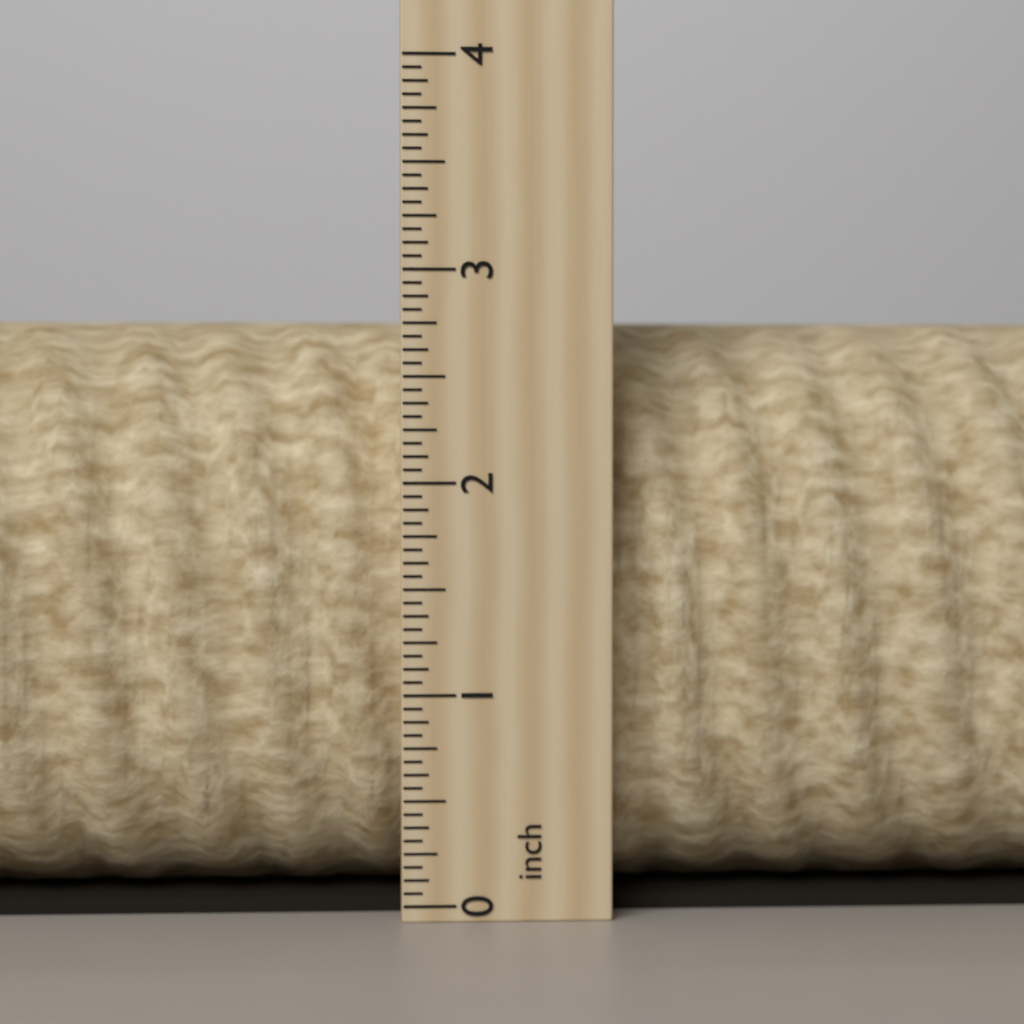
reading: 2.8125 inch
